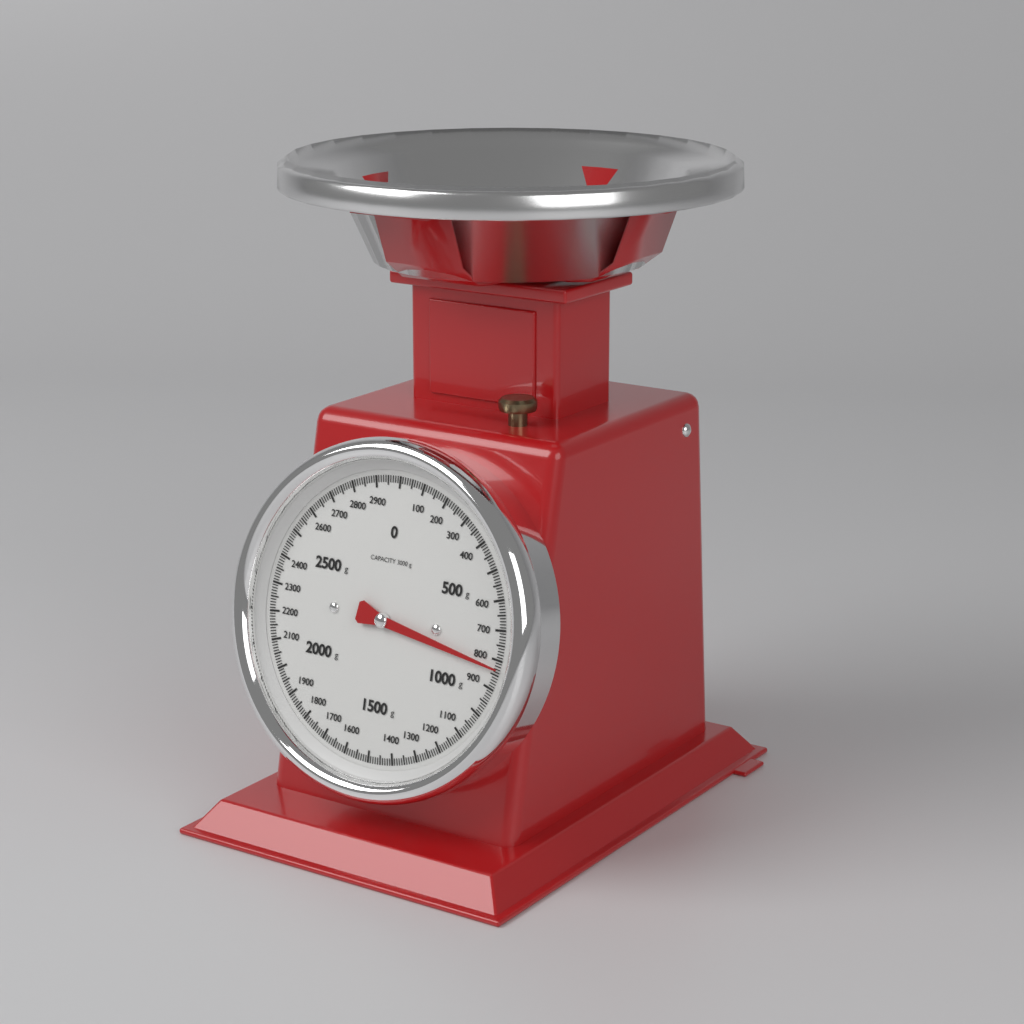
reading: 830 g
